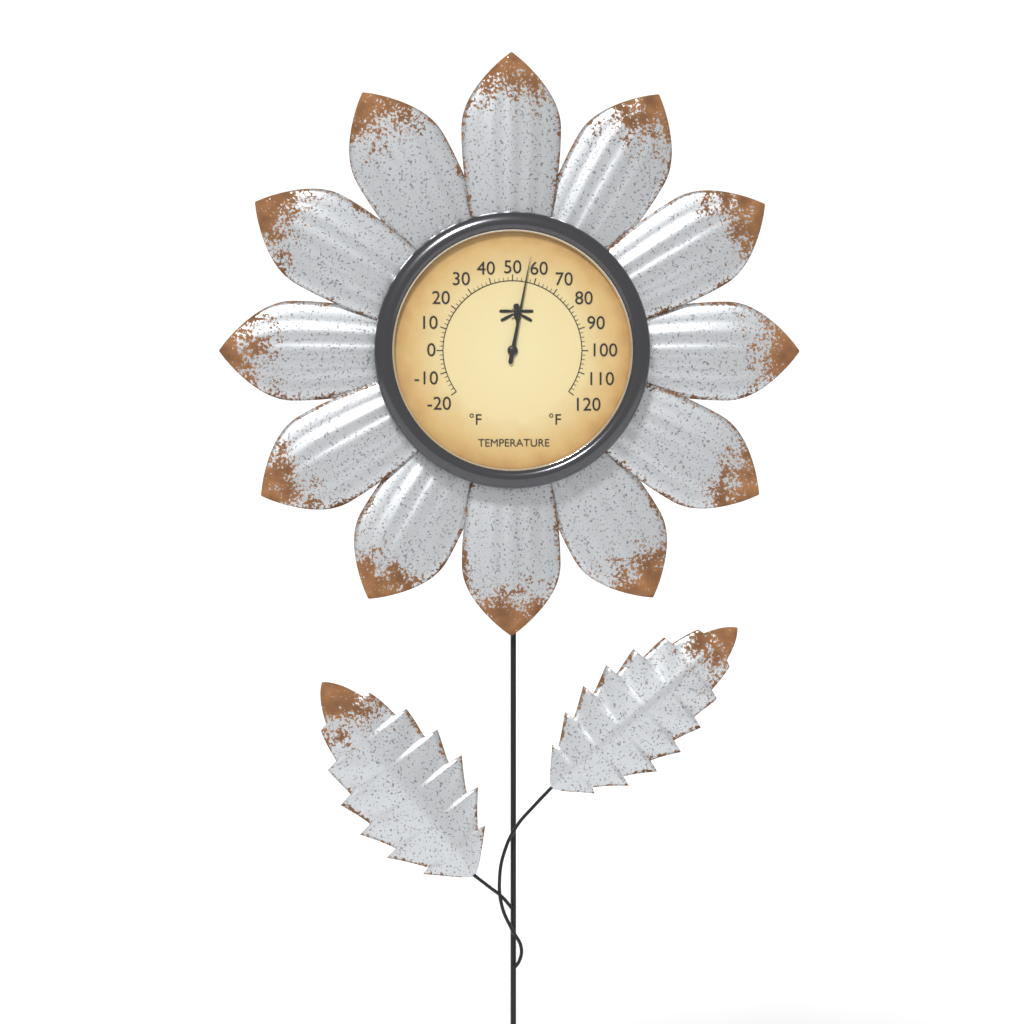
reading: 56 °F
